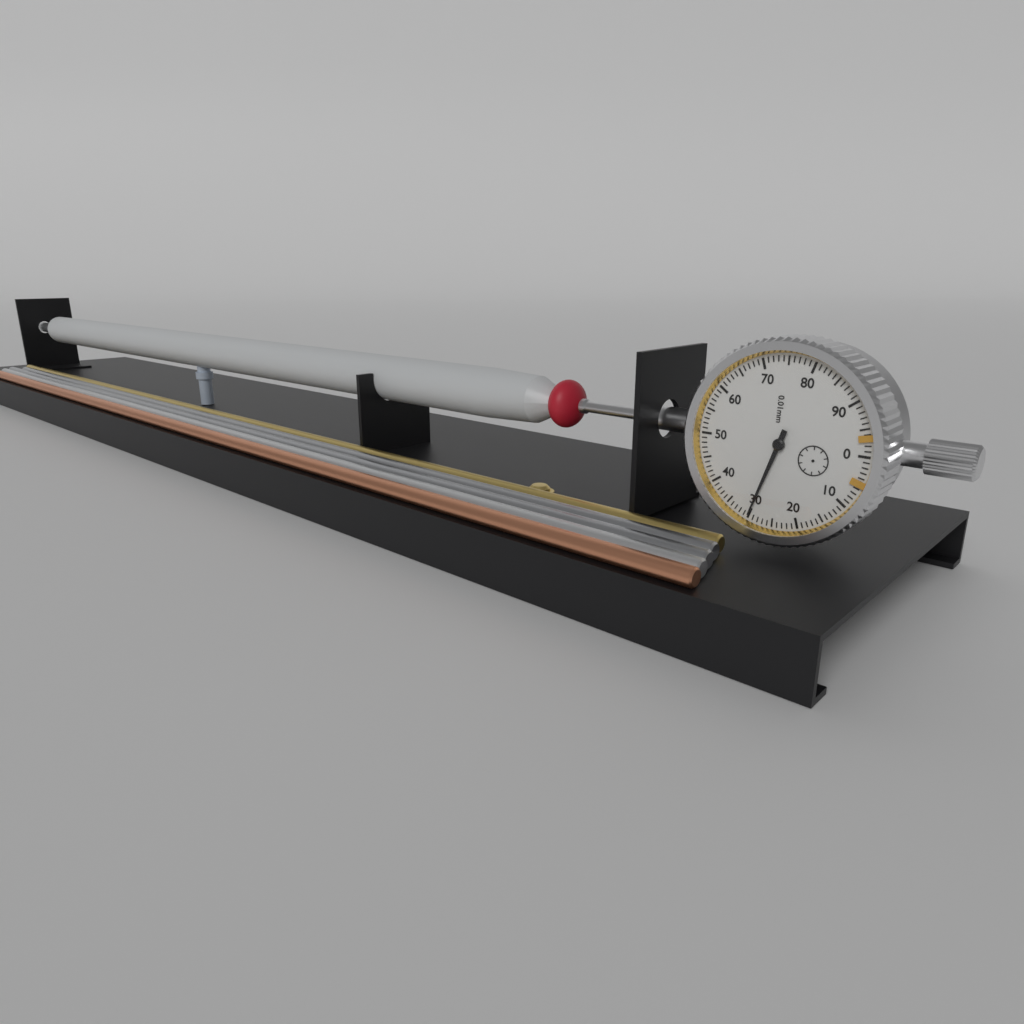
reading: 0.30 mm
